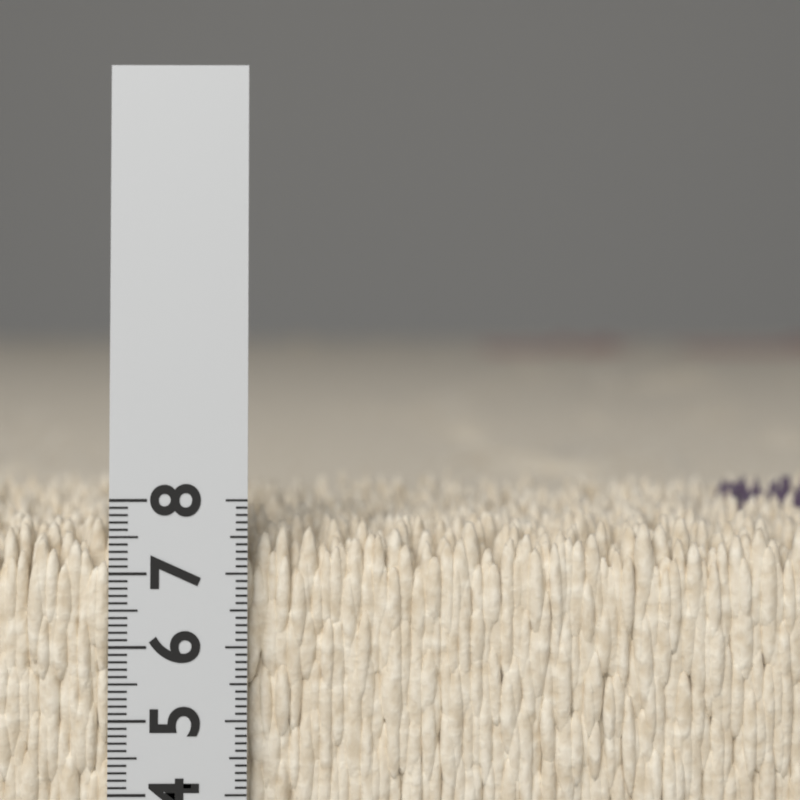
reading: 7.7 cm
